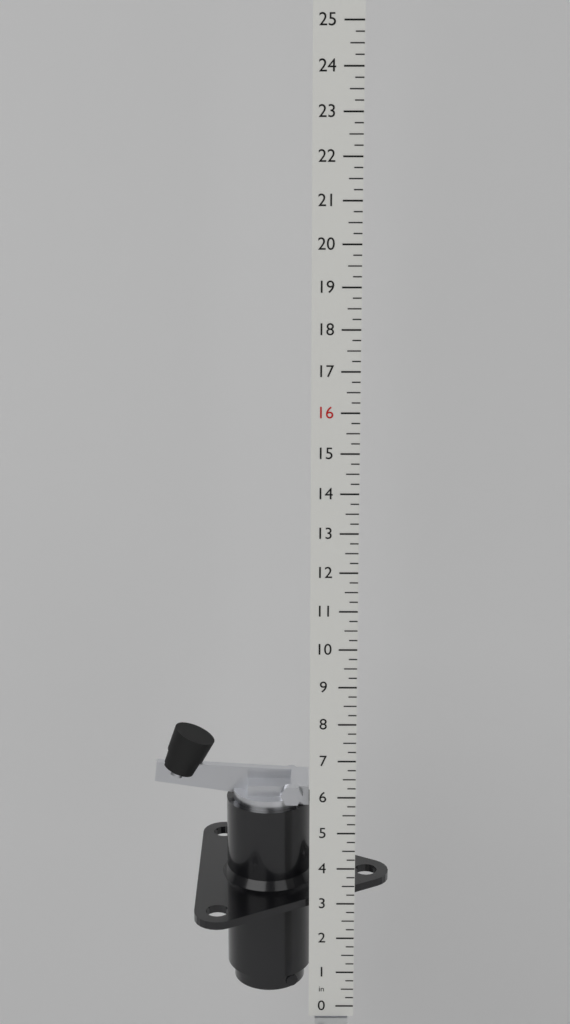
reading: 7.25 in
